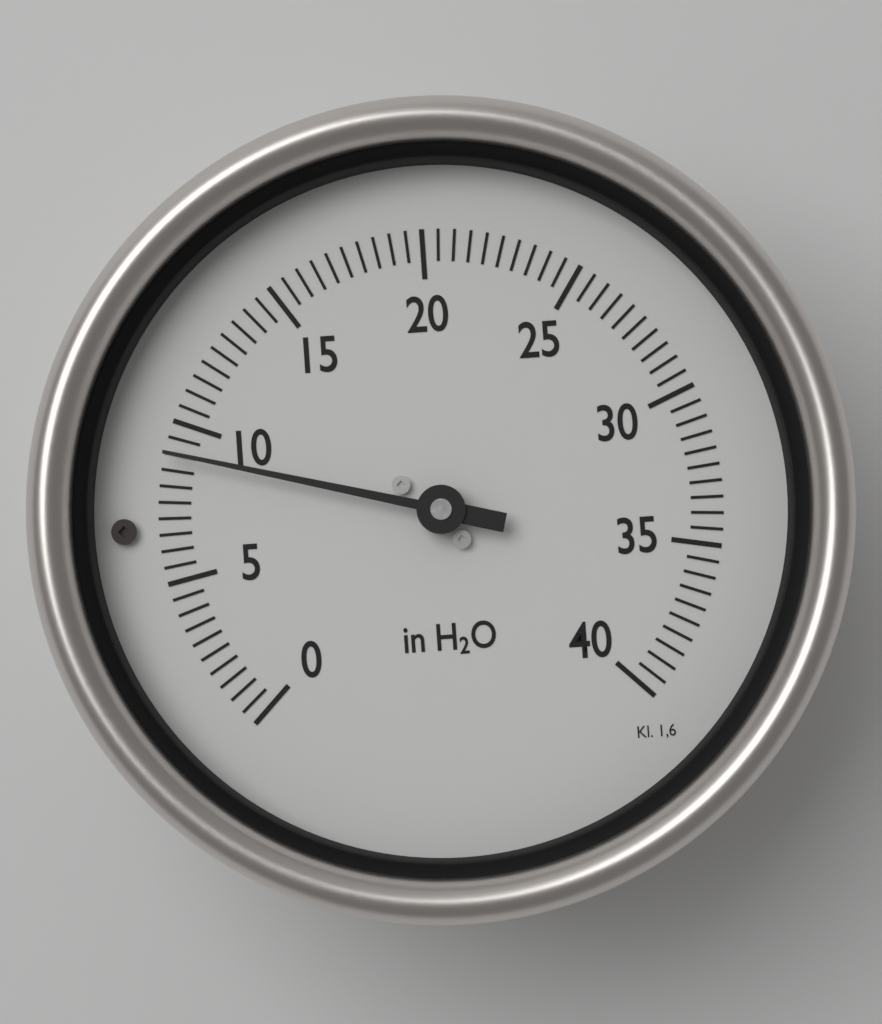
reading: 9.0 in H2O
